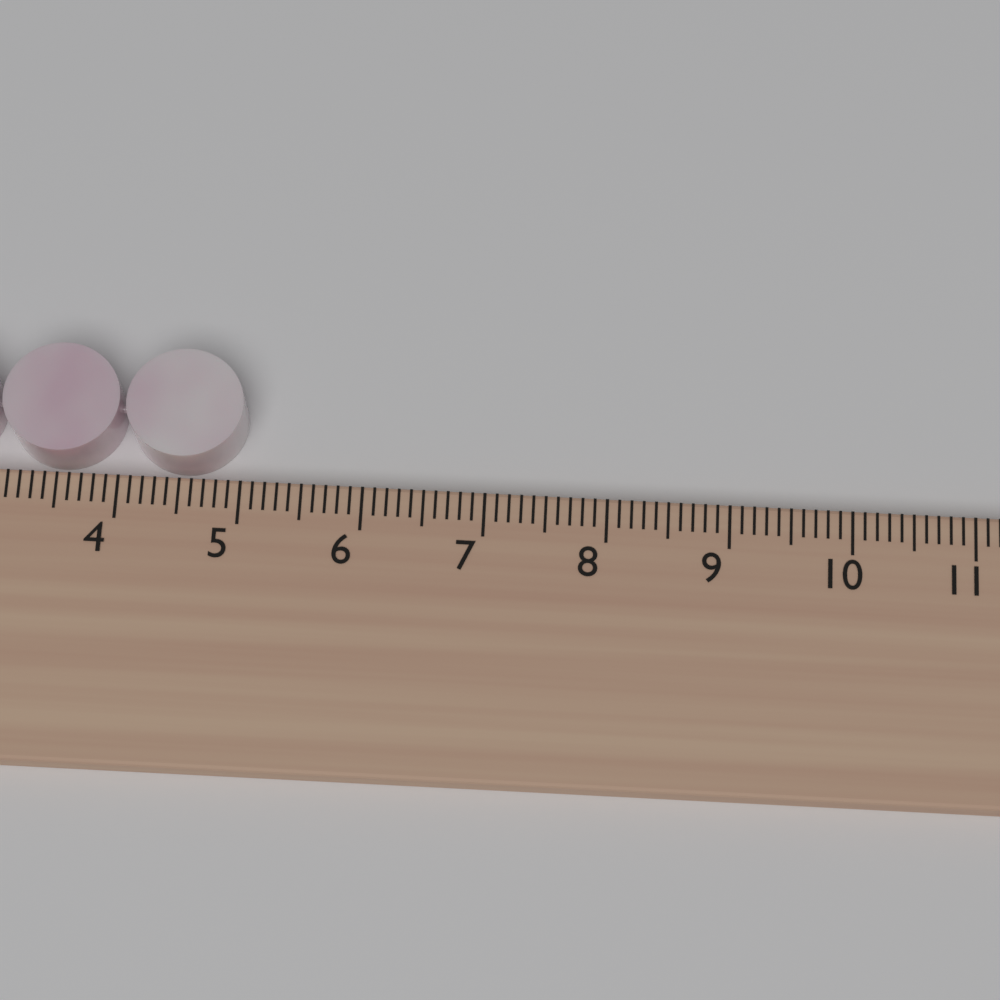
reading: 5.0 cm
